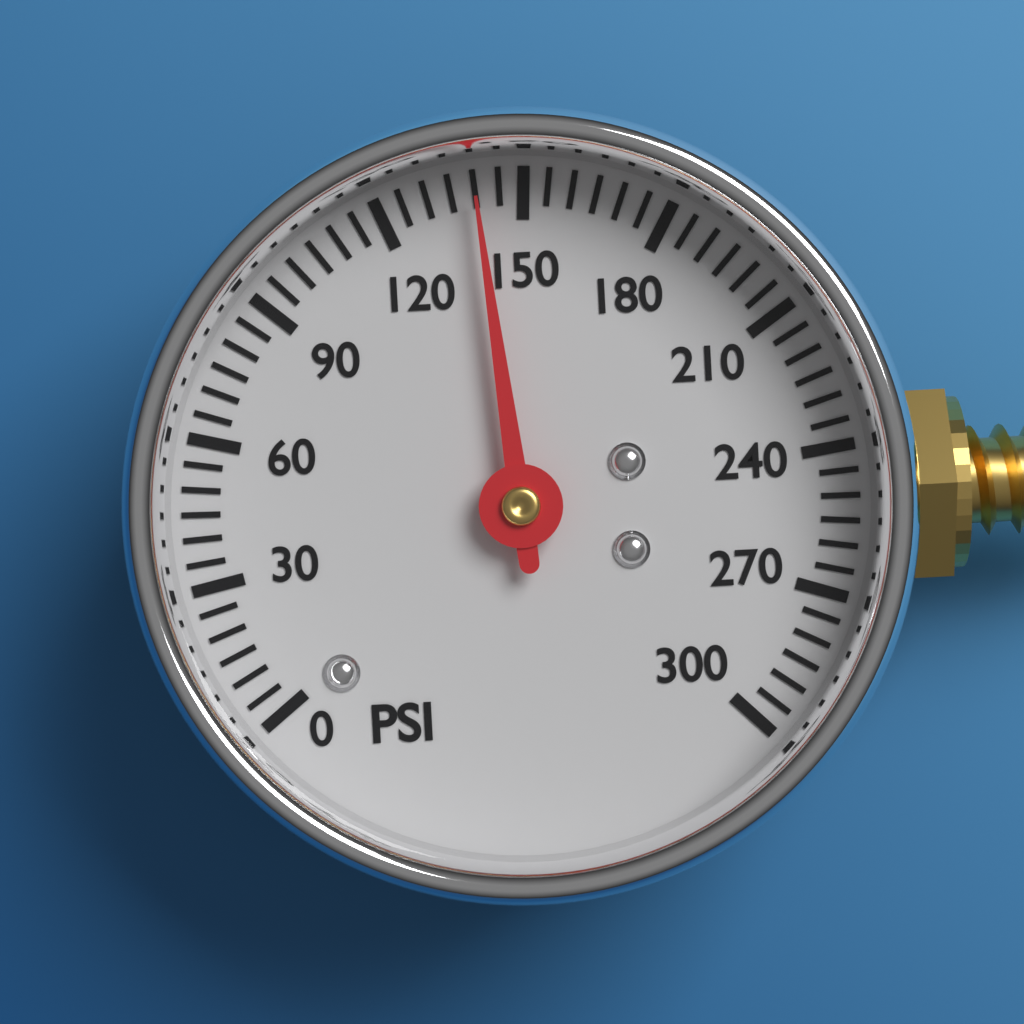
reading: 140 psi
